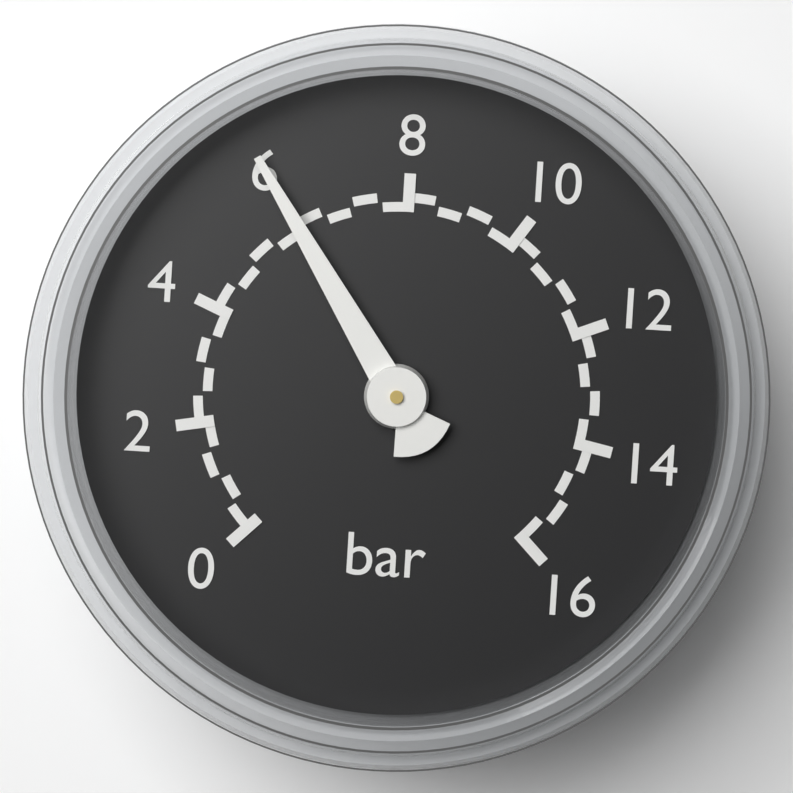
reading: 6.0 bar
